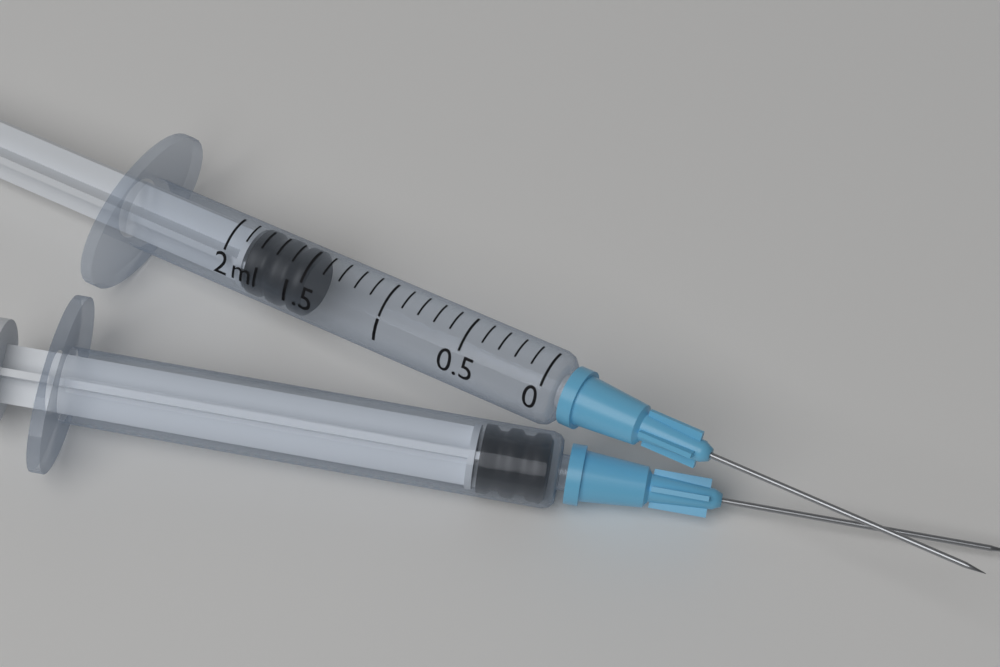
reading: 1.5 ml
